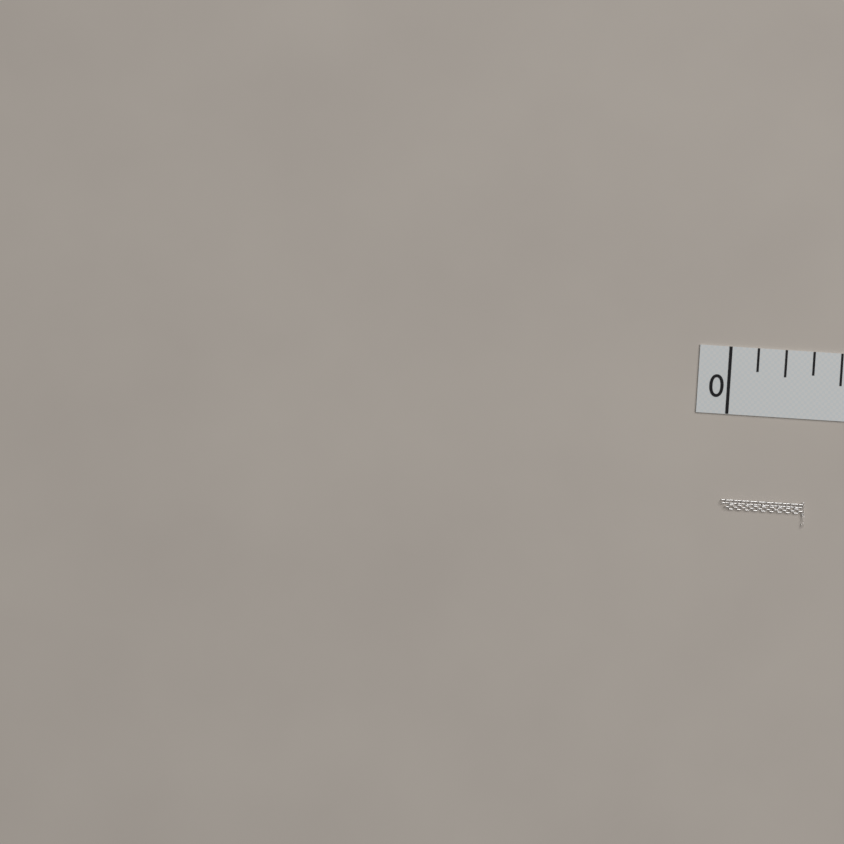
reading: 0.375 in
